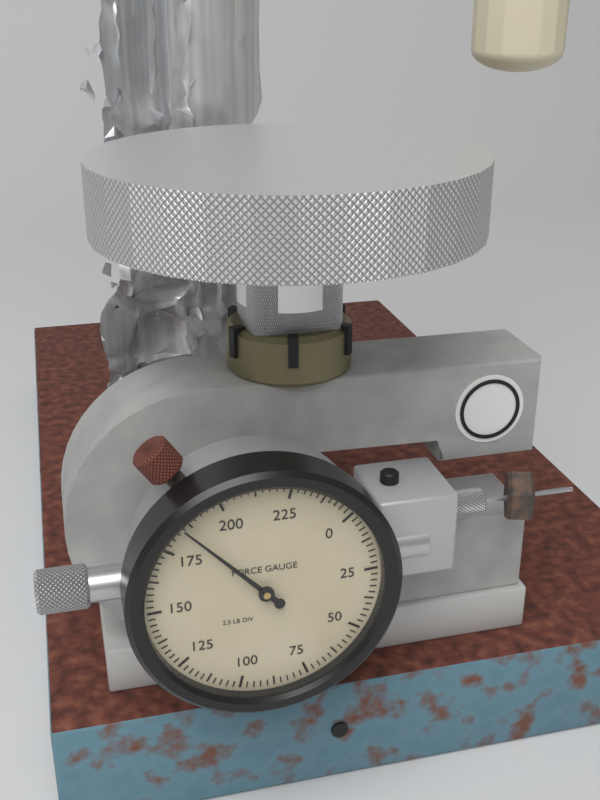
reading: 185.0 lb
